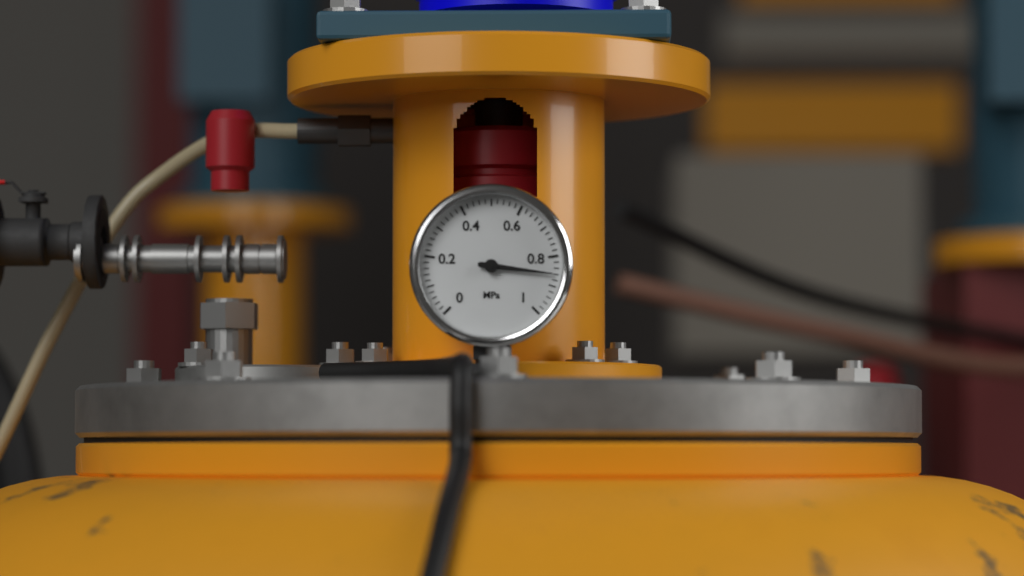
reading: 0.86 MPa
